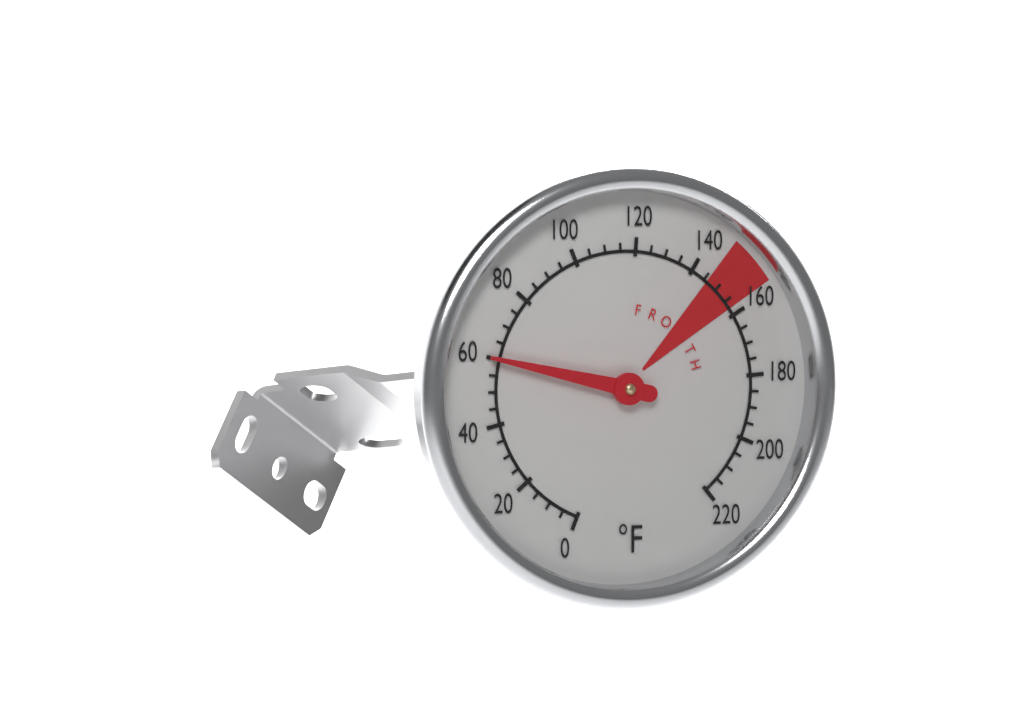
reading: 60 °F
